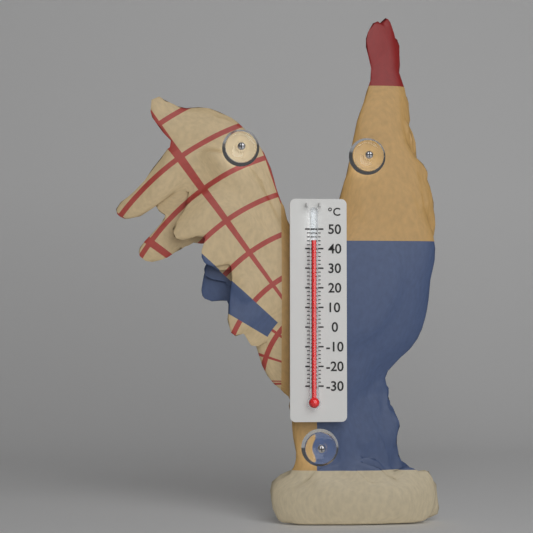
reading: 44 °C
